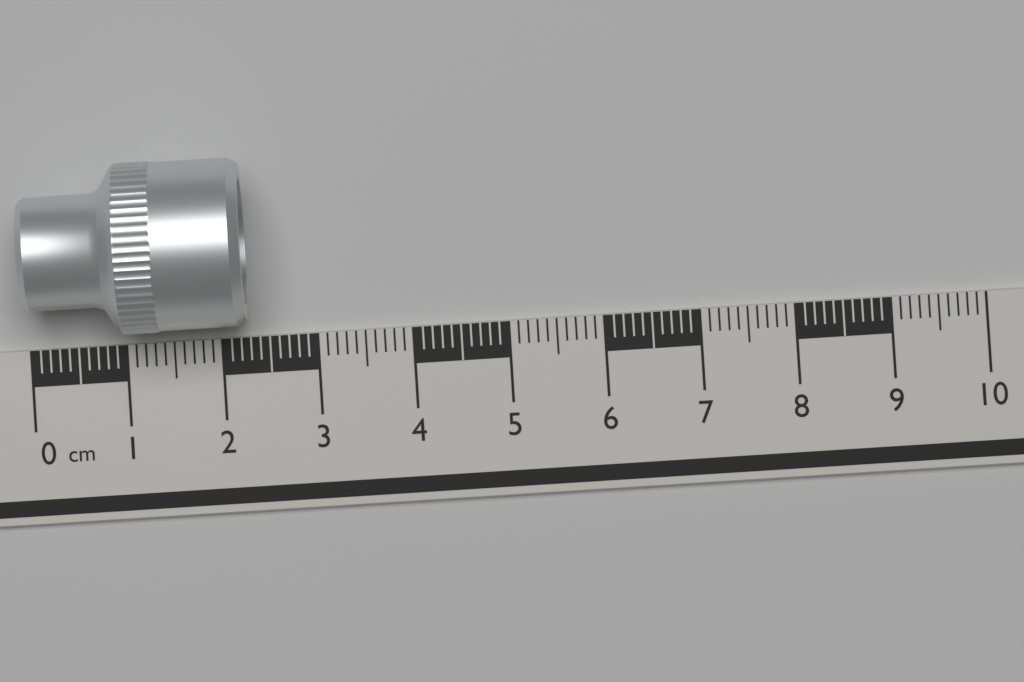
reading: 2.3 cm
